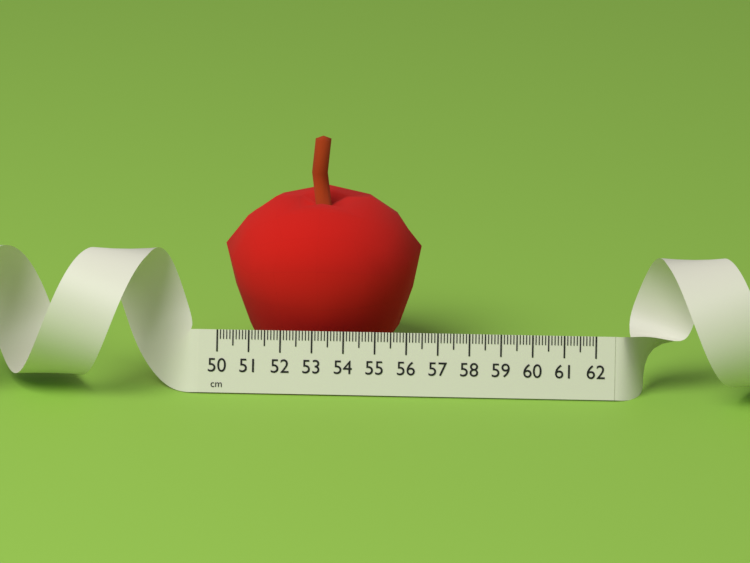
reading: 56.3 cm
